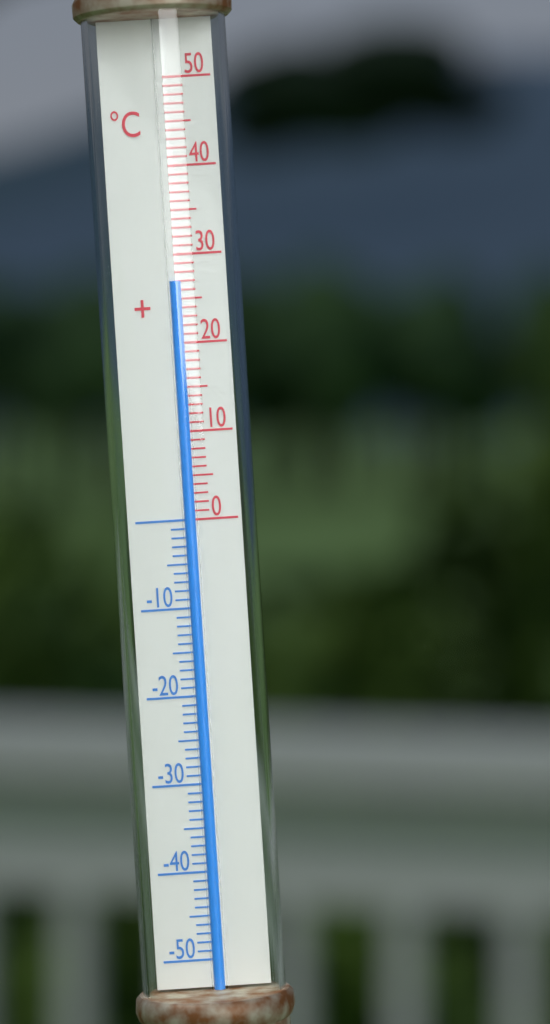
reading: 27 °C
